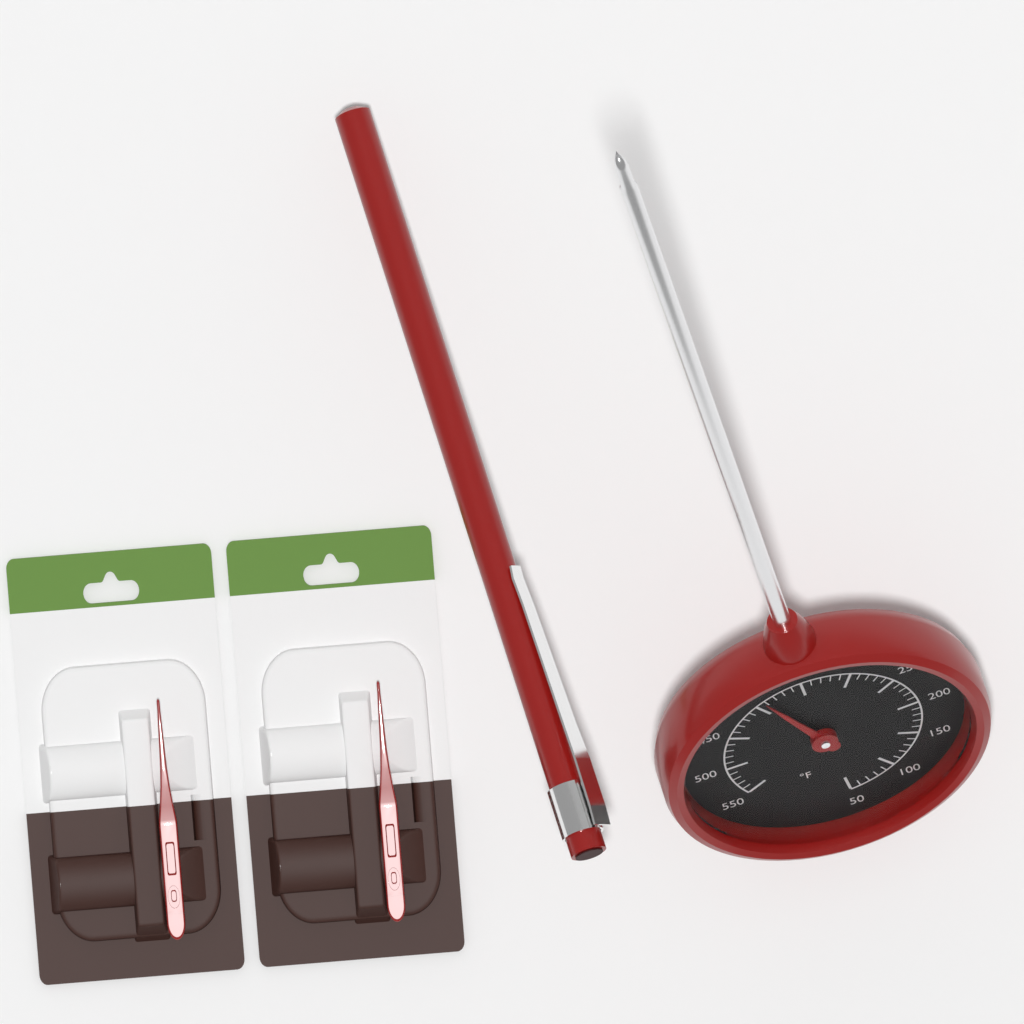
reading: 390 °F
